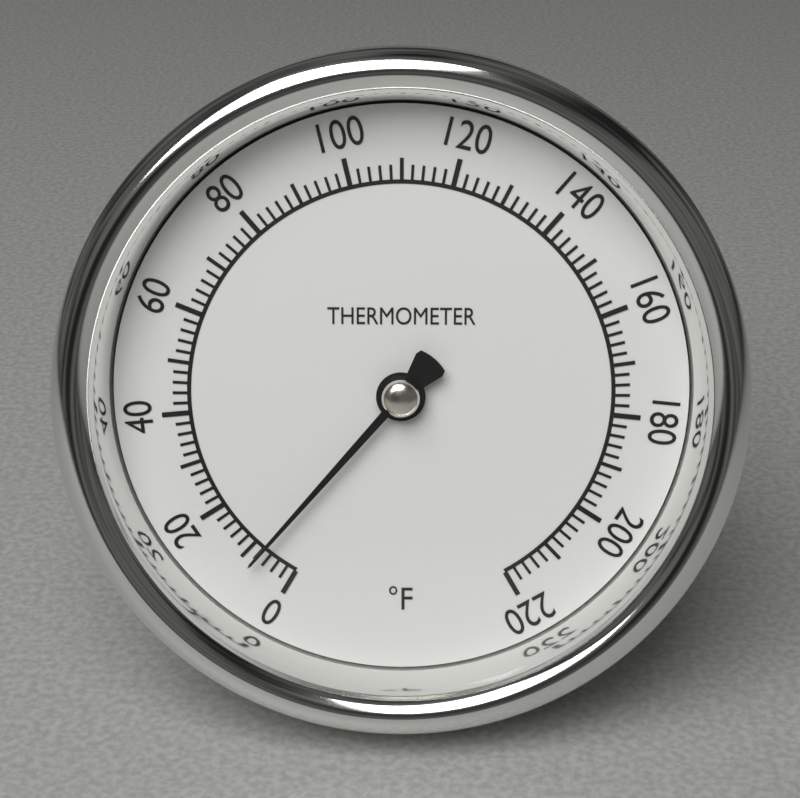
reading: 8 °F
